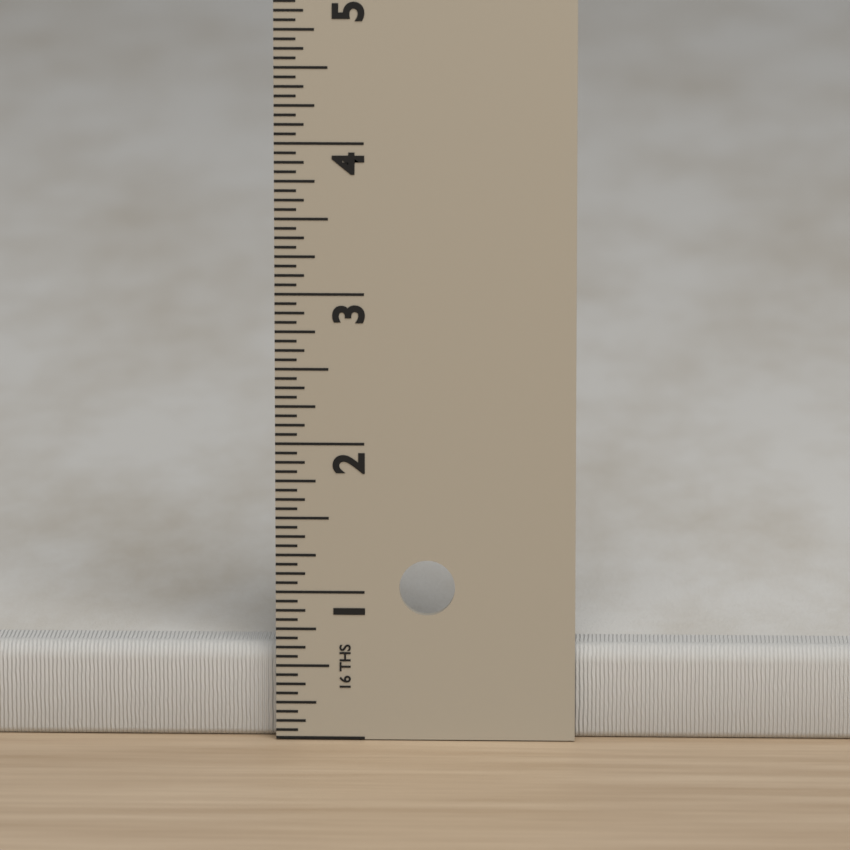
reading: 0.6250 in
